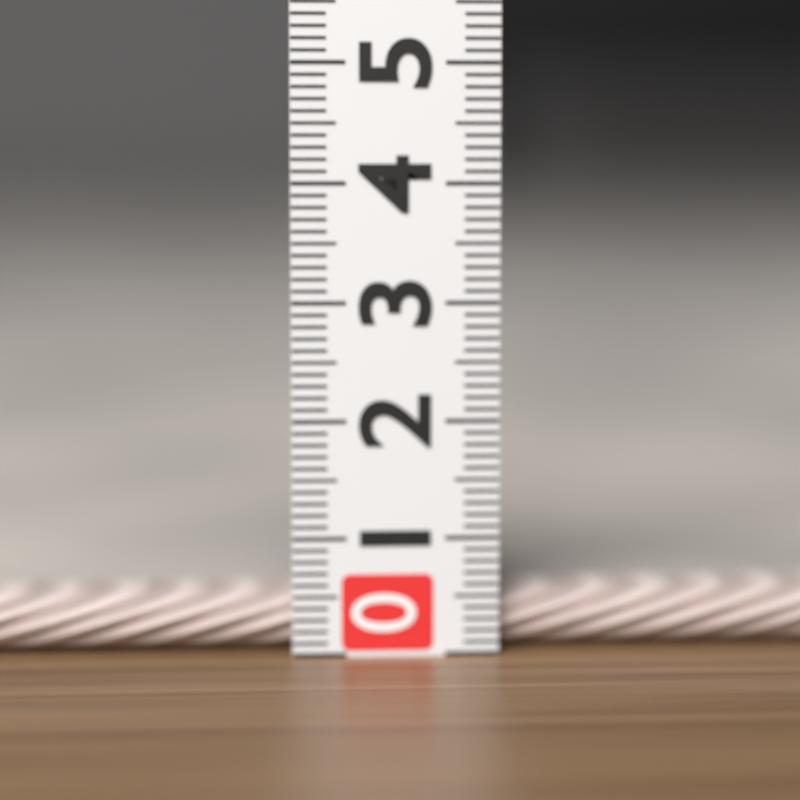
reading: 0.5 (no unit)
